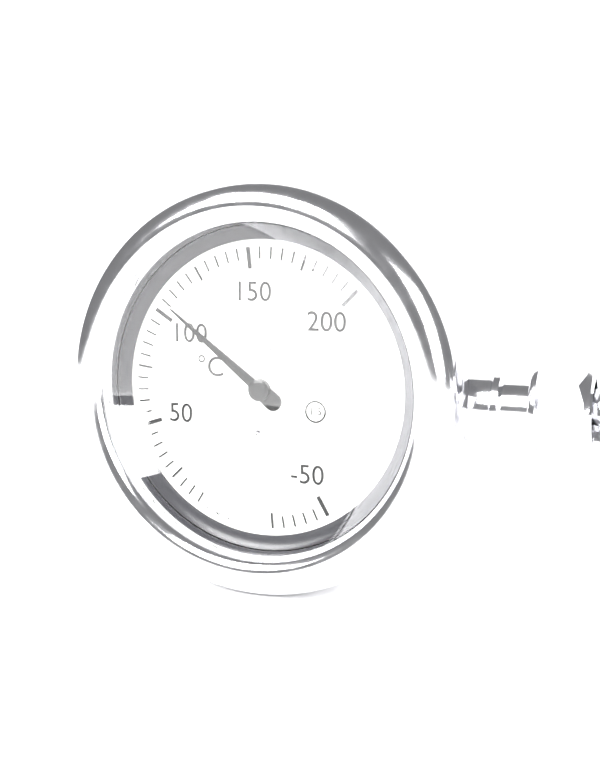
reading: 105 °C
